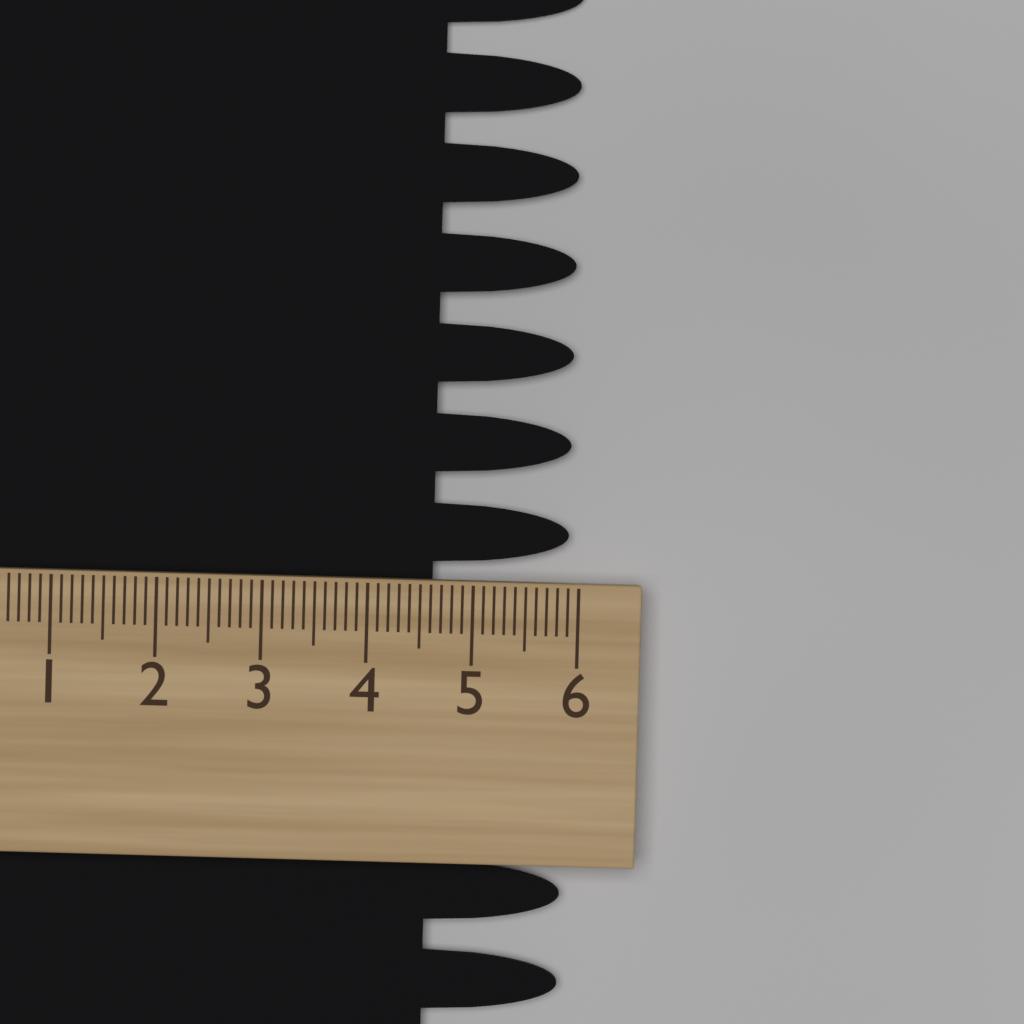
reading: 5.9 (no unit)
